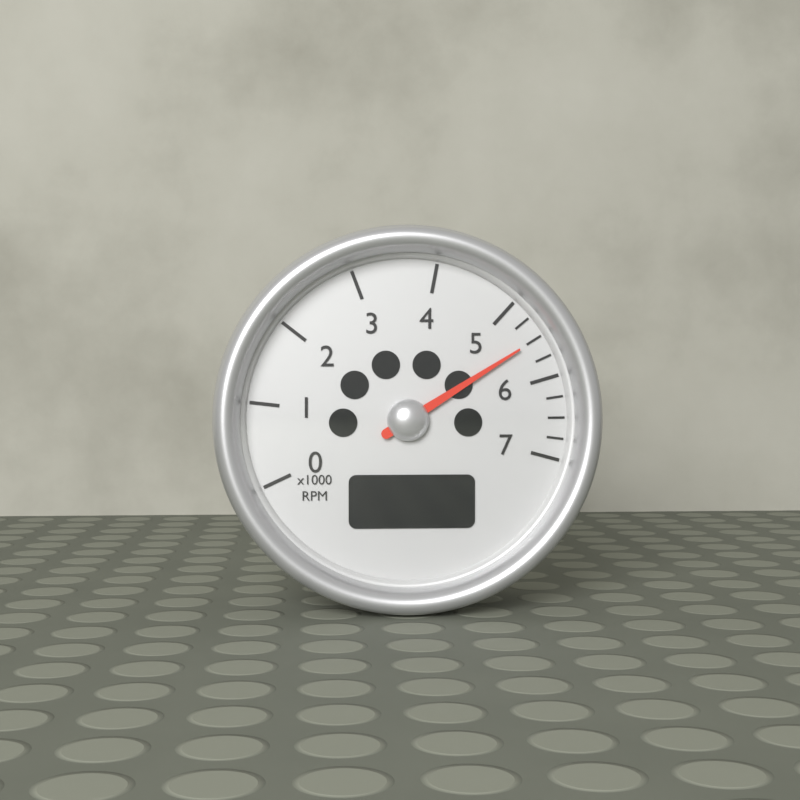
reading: 5.50 x1000 RPM
